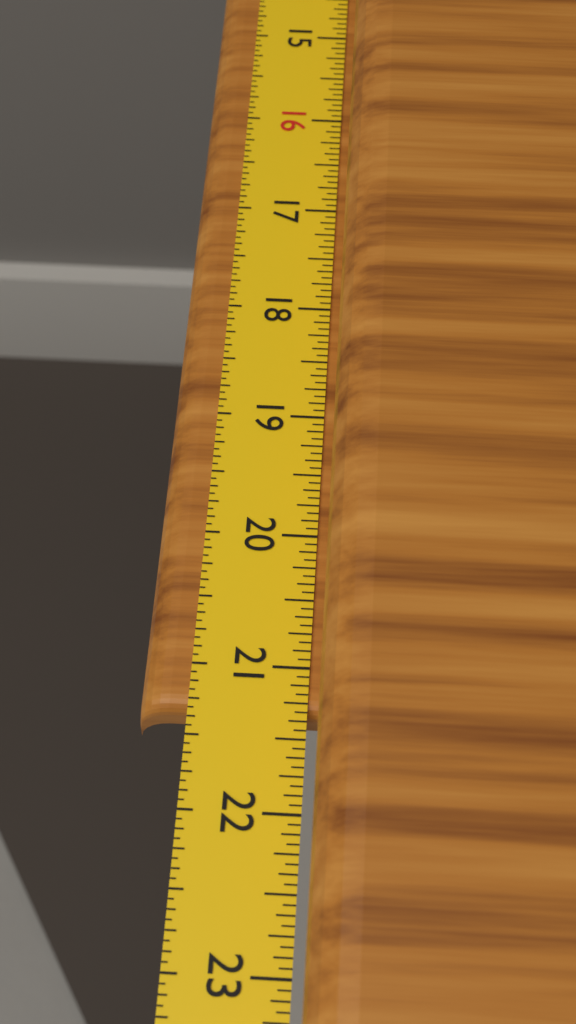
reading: 21.3125 in
